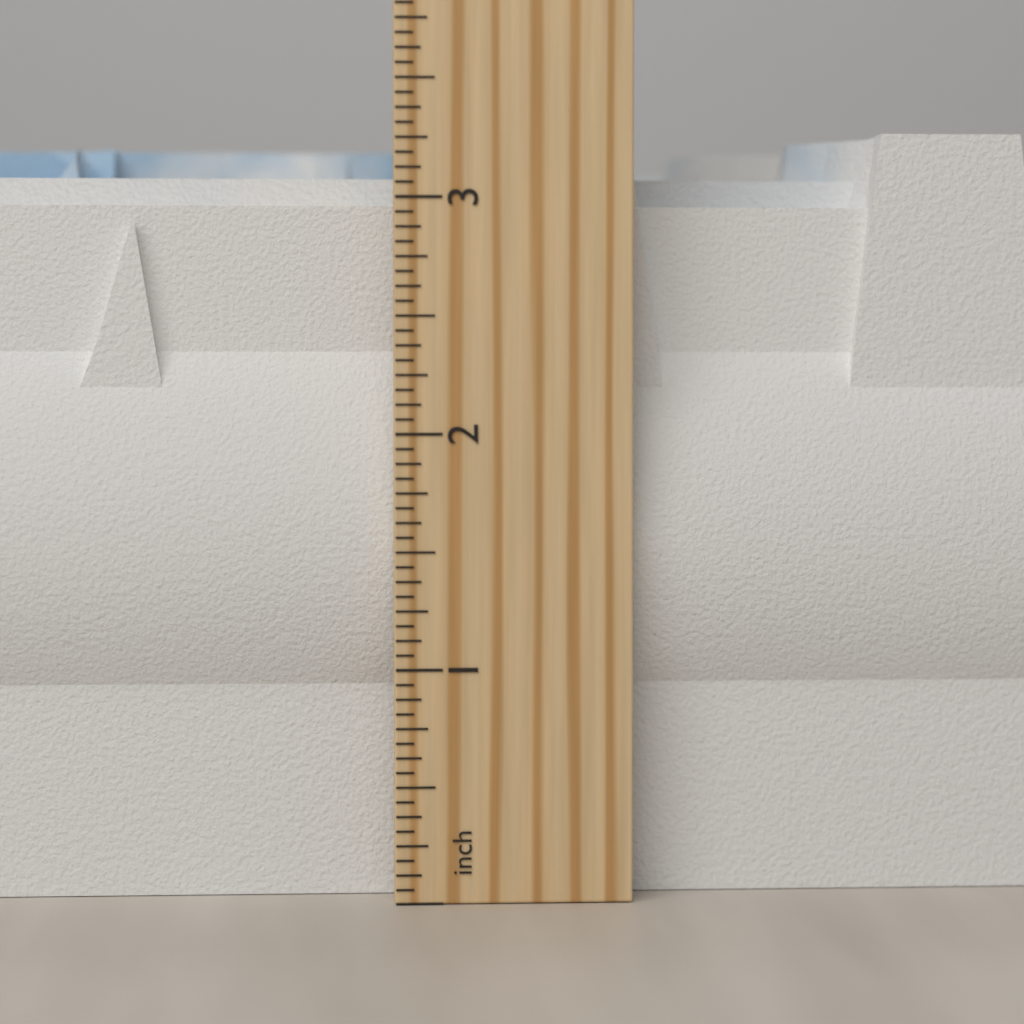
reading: 3.3125 inch
